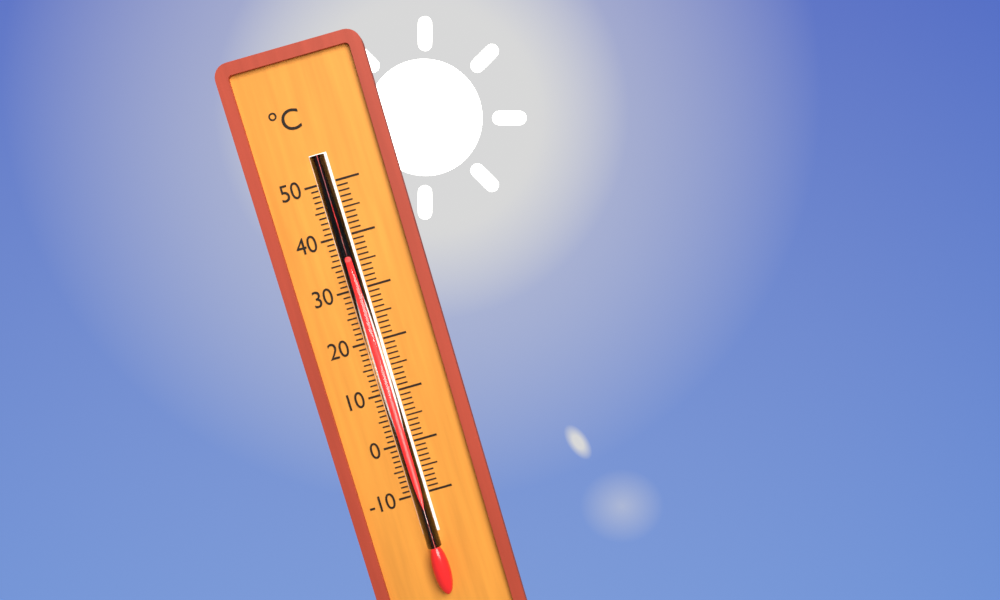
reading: 35 °C
